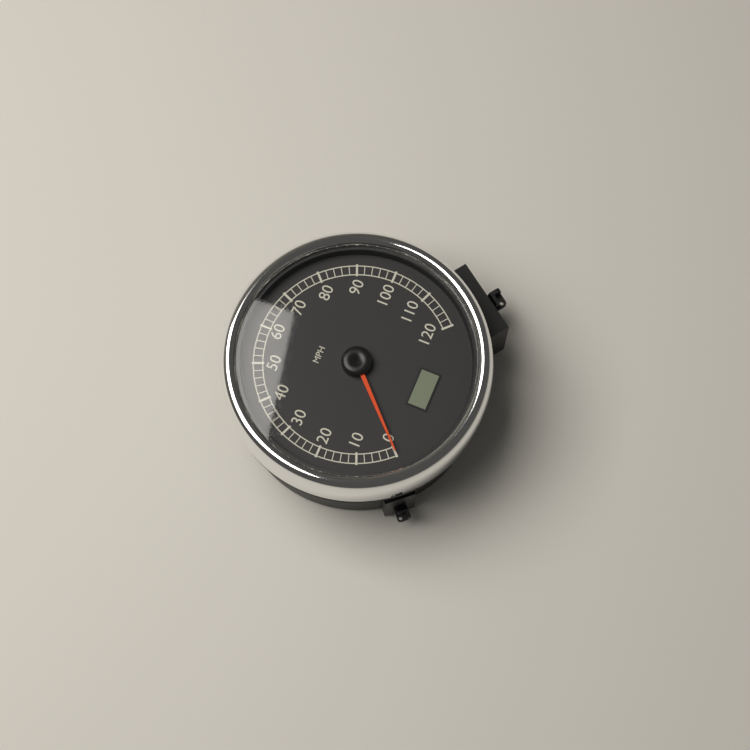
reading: 0 MPH
